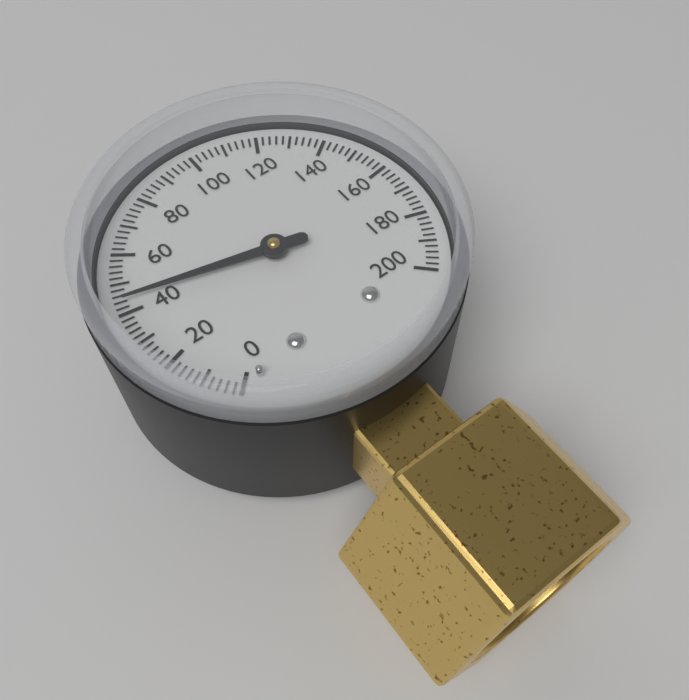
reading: 44 (no unit)
